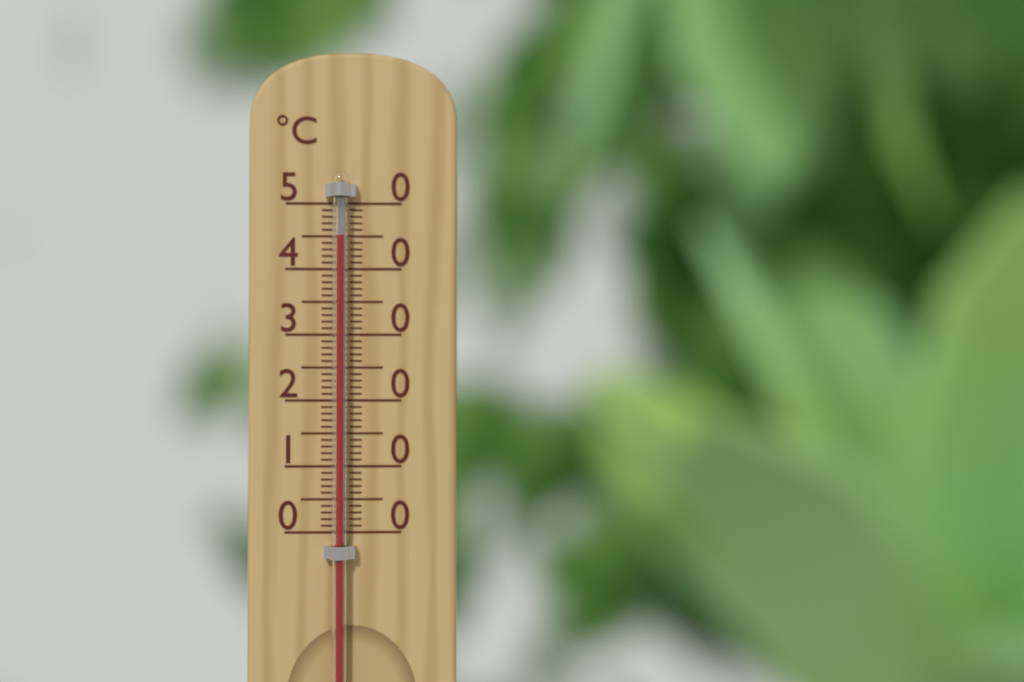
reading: 45 °C
